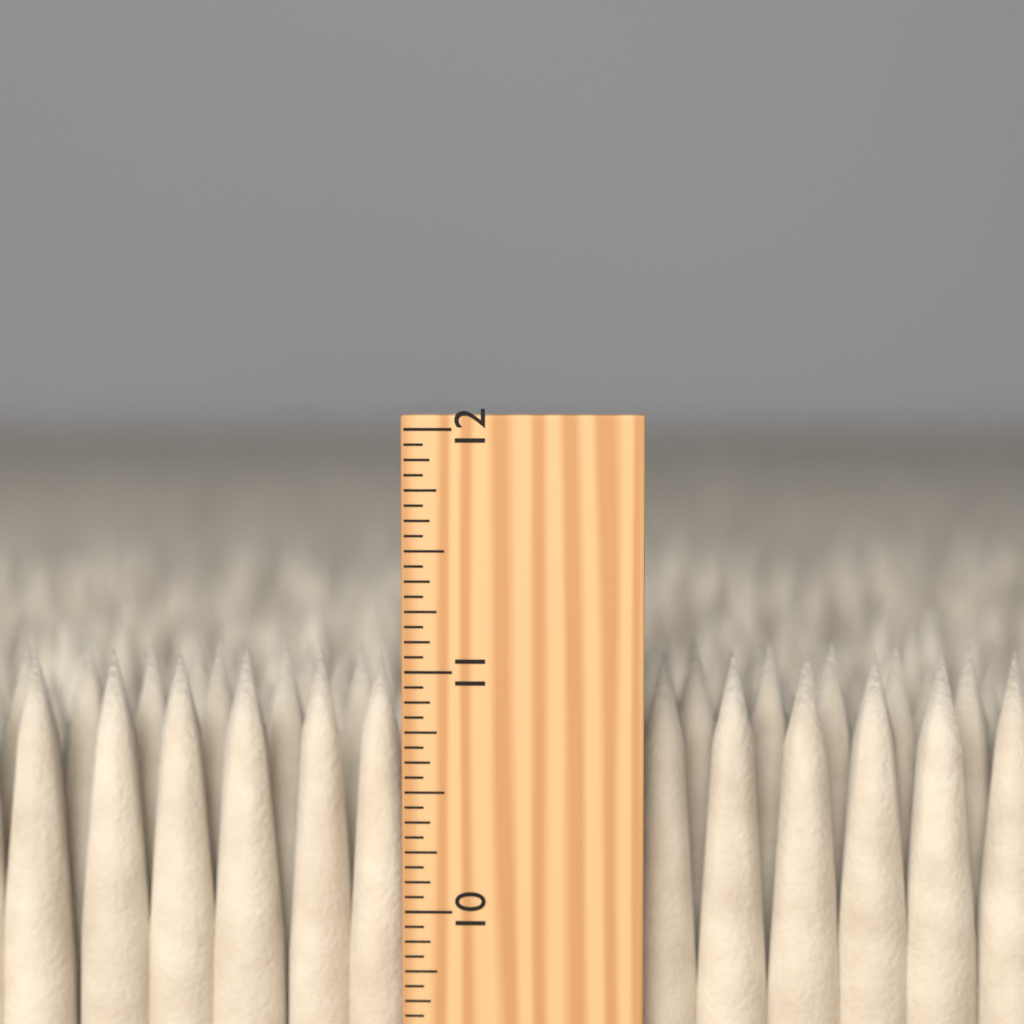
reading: 11.0625 inch
